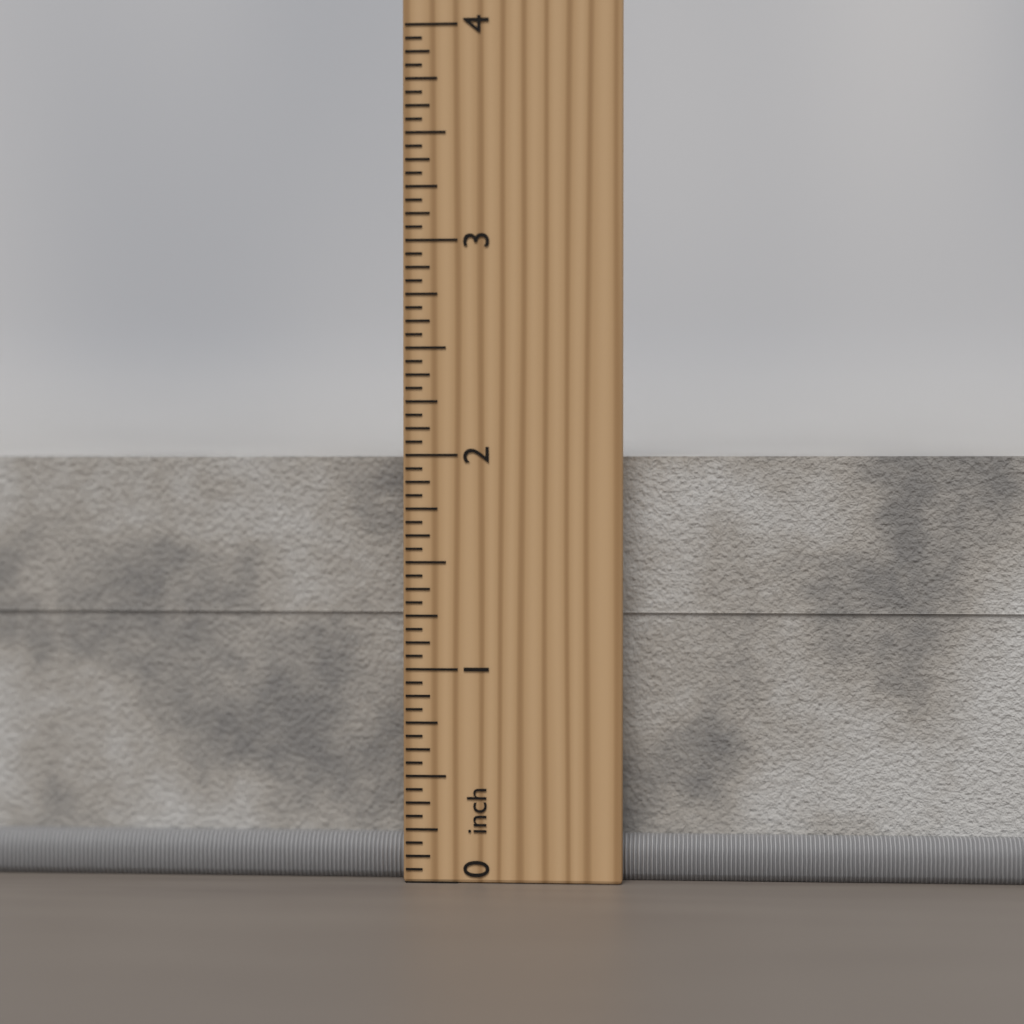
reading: 2.0000 inch
